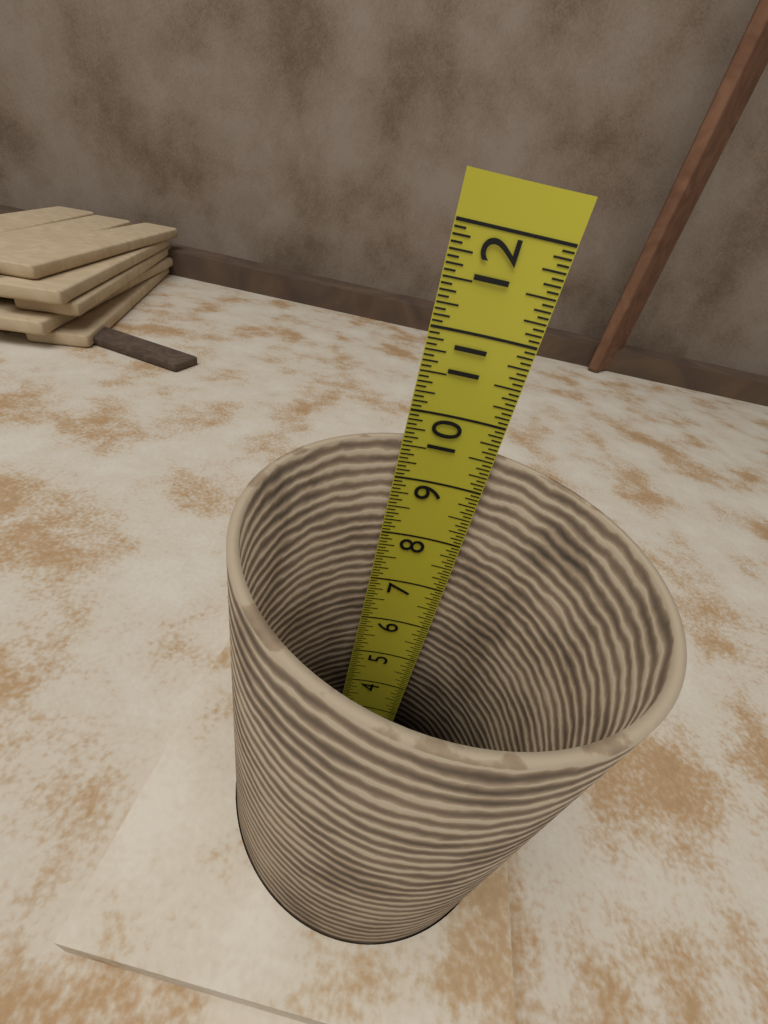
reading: 9.5625 in
